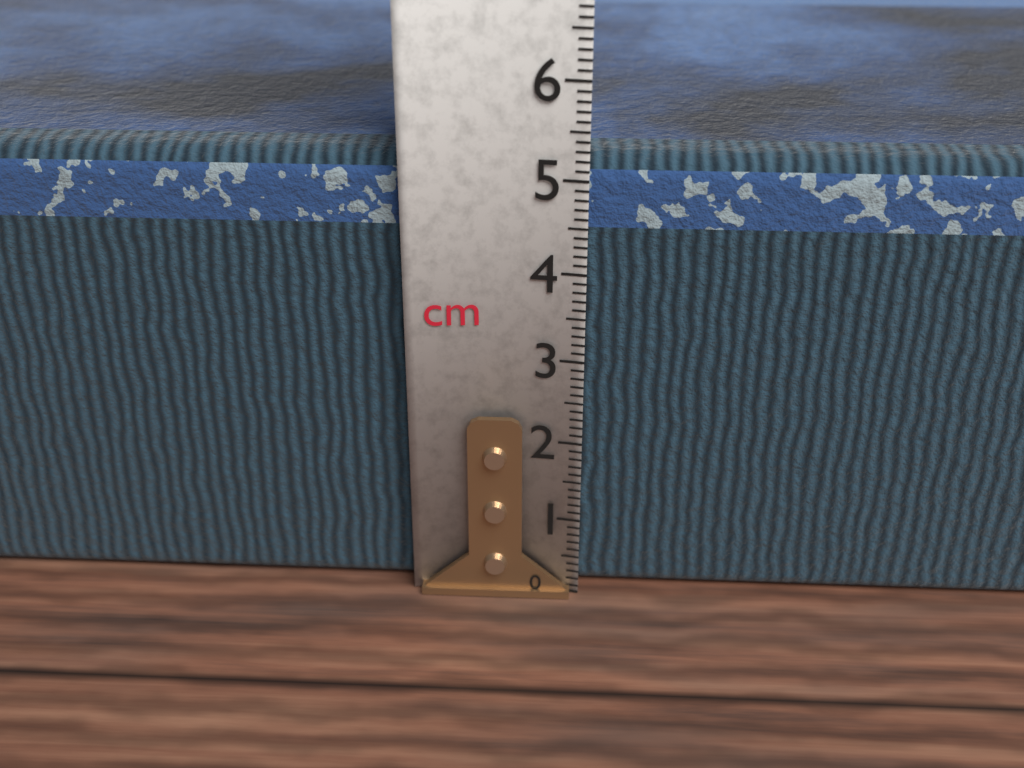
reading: 5.2 cm
